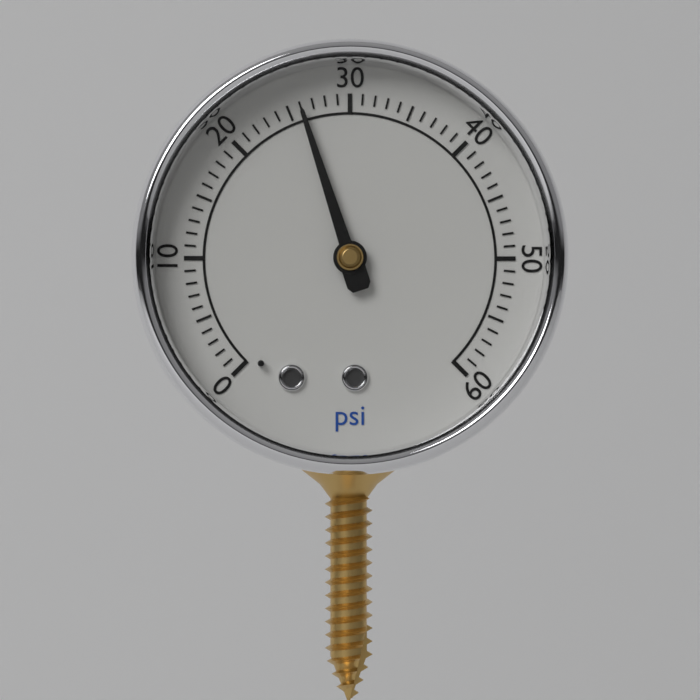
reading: 26 psi
